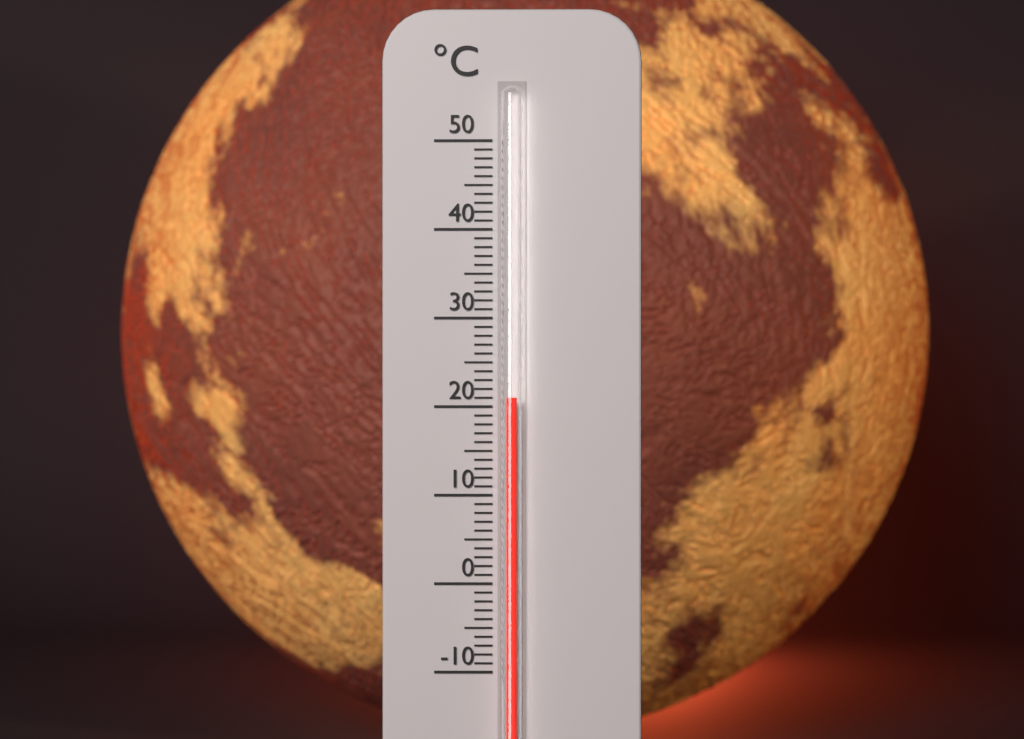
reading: 21 °C
